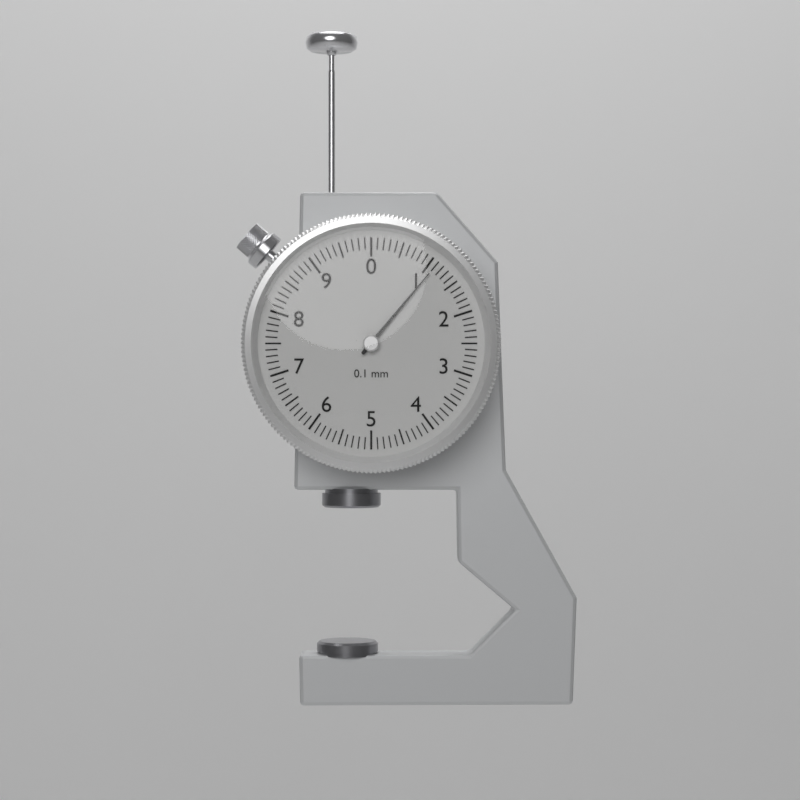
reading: 1.1 mm
